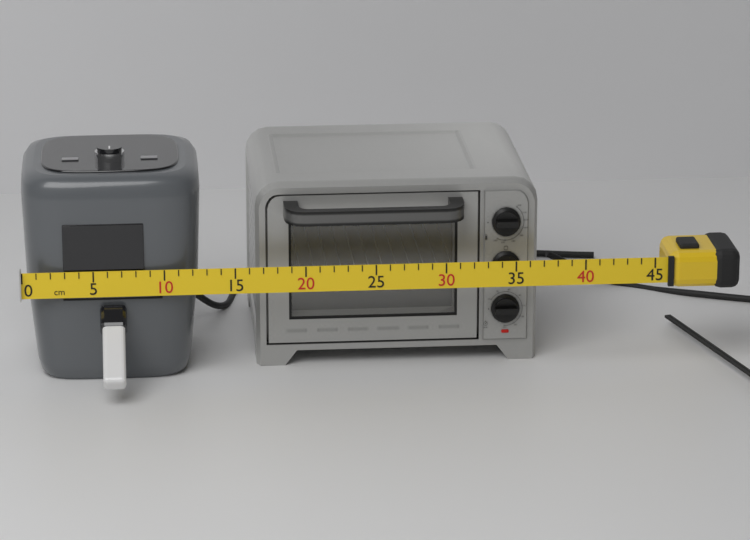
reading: 37 cm
